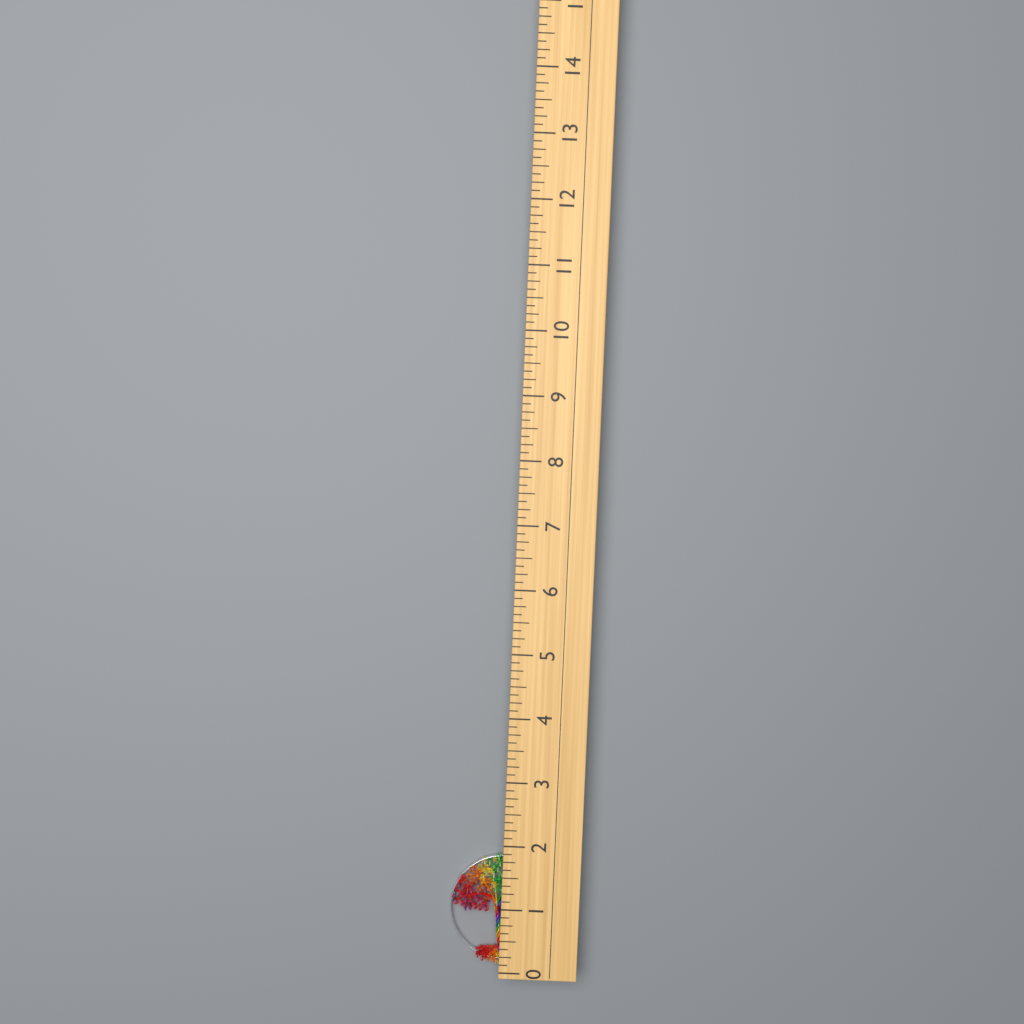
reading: 1.750 (no unit)
